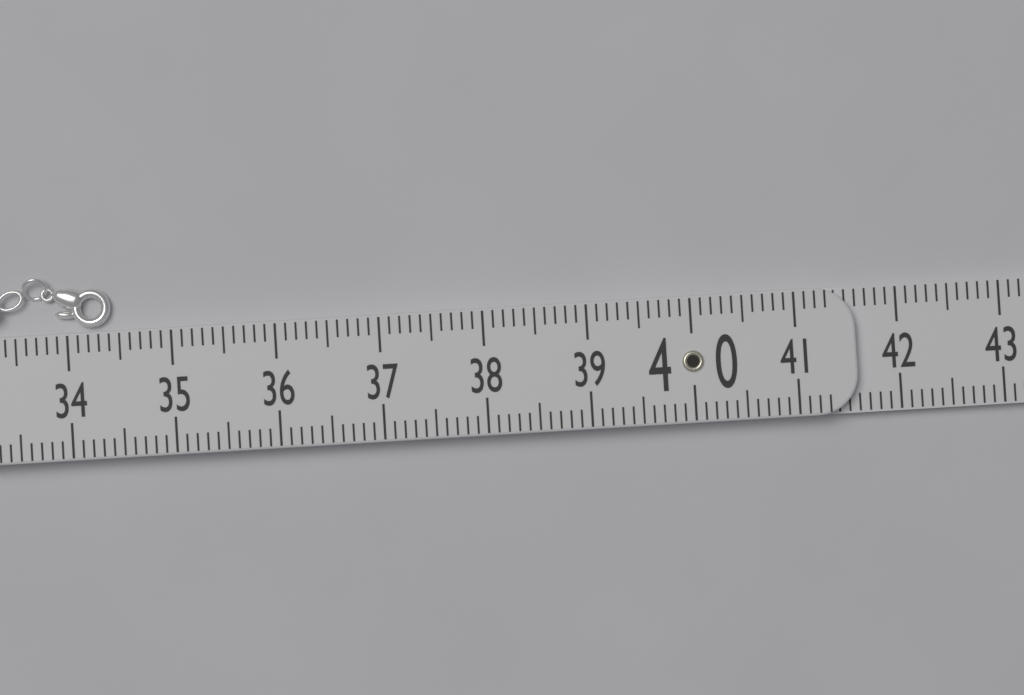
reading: 34.4 (no unit)
